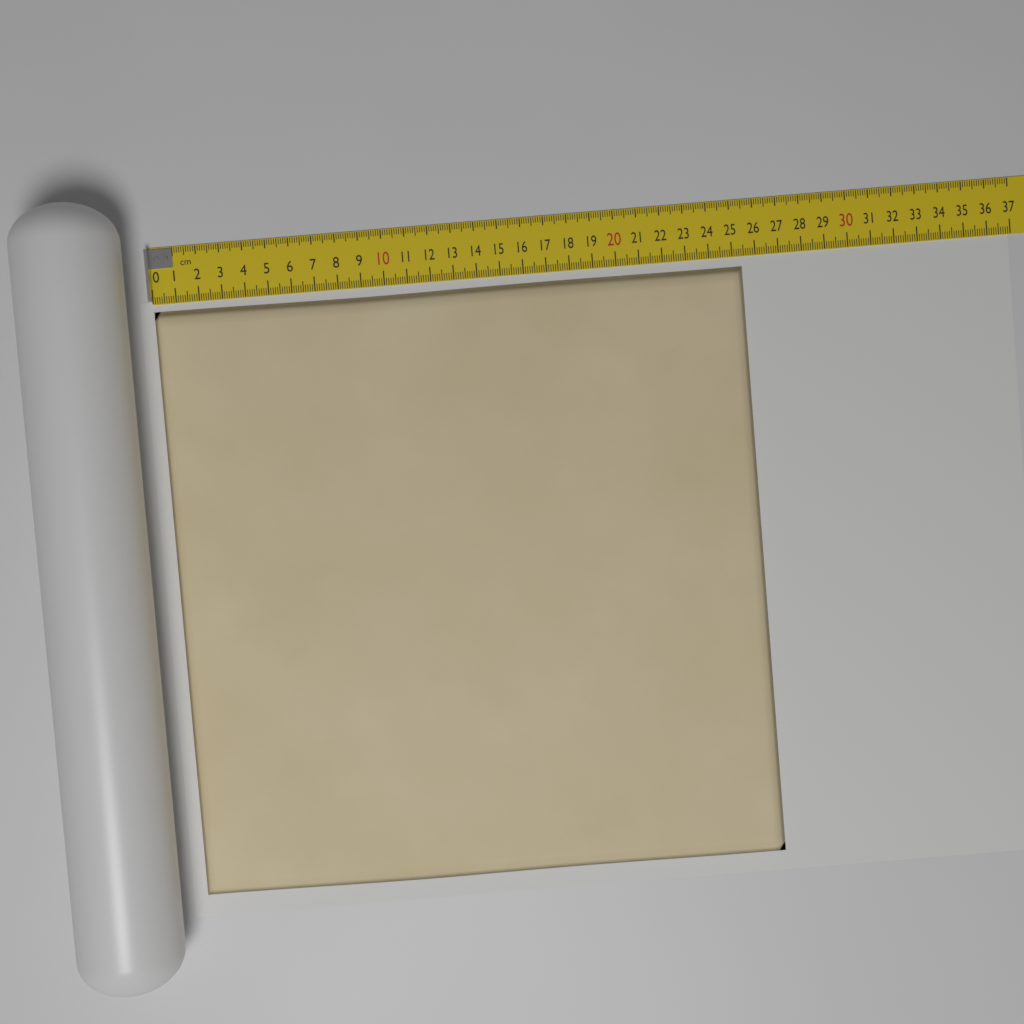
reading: 25.4 cm
